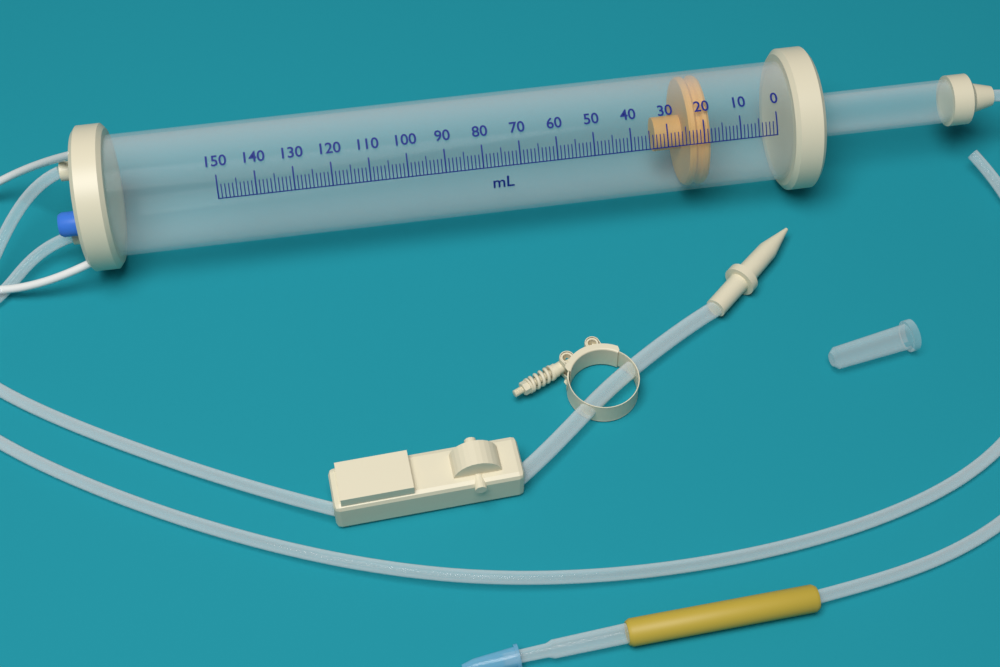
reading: 18 ml
